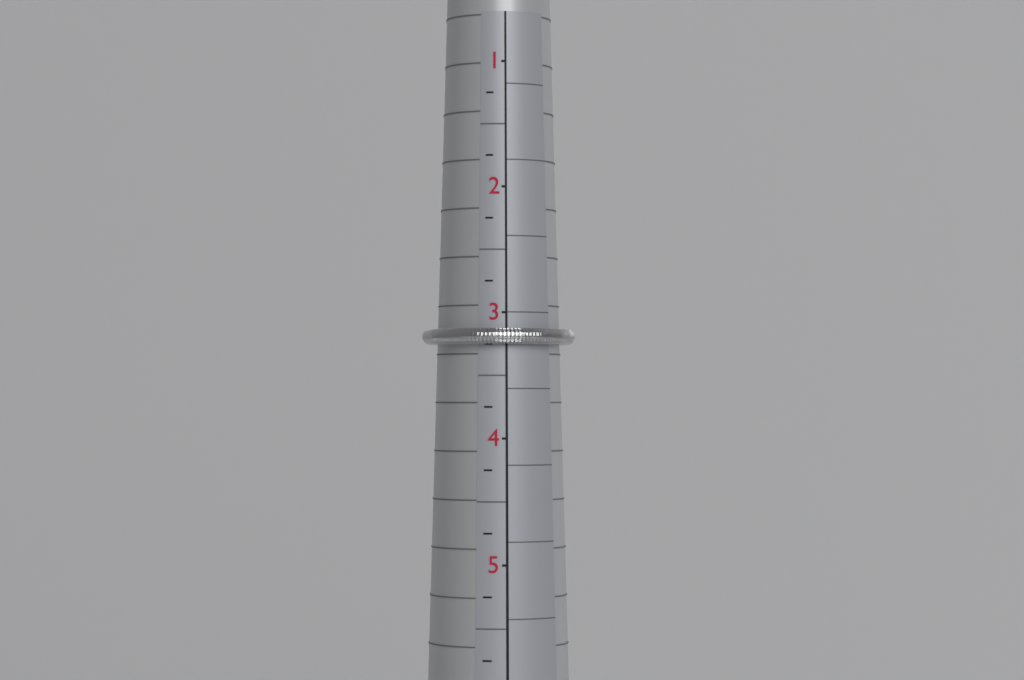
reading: 3.25 (no unit)
